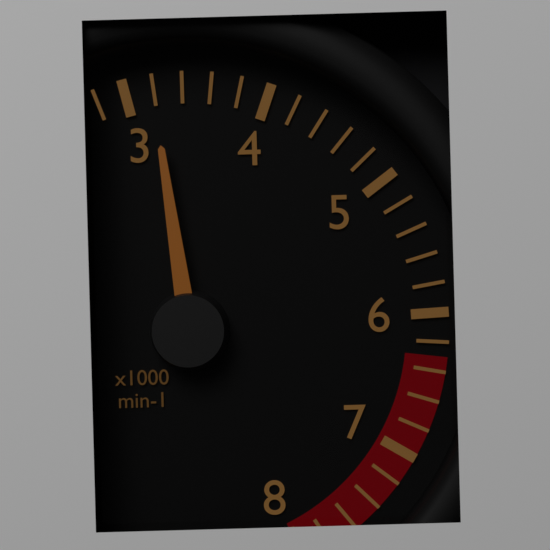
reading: 3200 min-1
